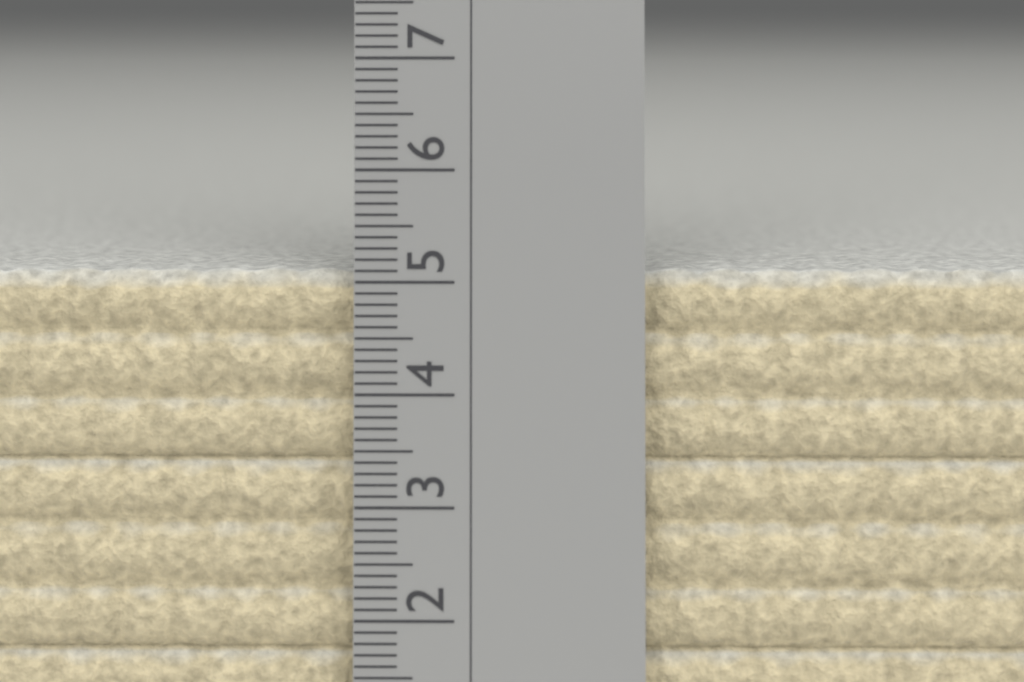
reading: 5.1 cm
